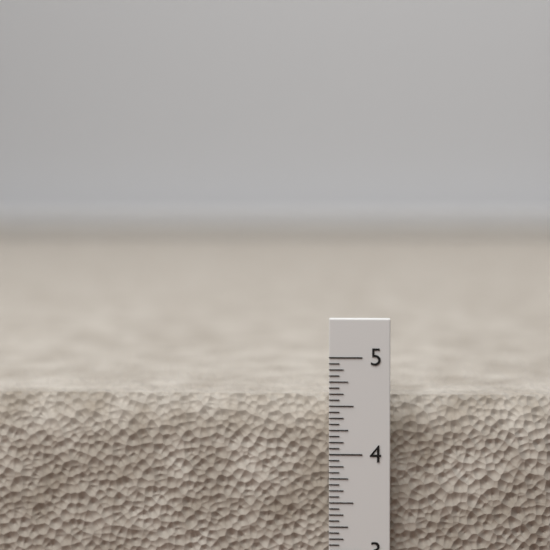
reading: 4.5625 in
